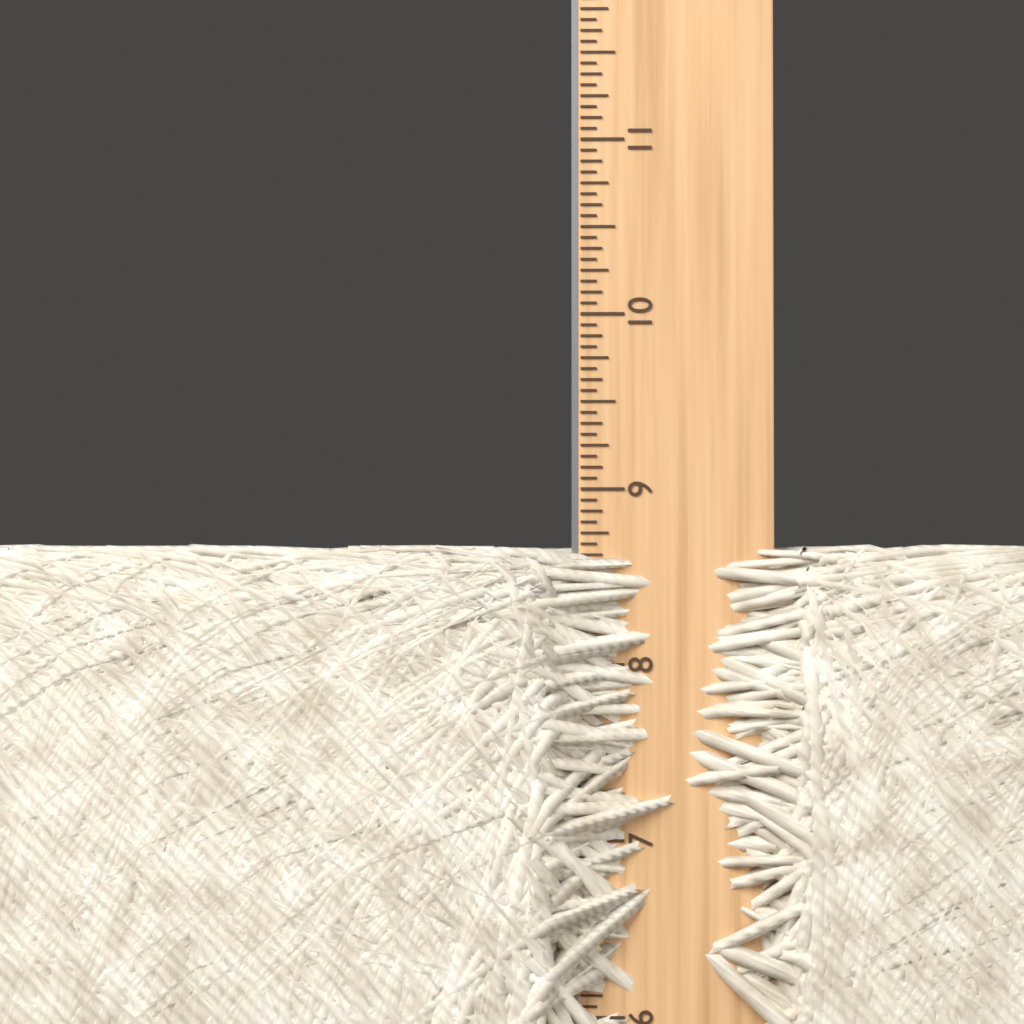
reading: 8.6875 in
